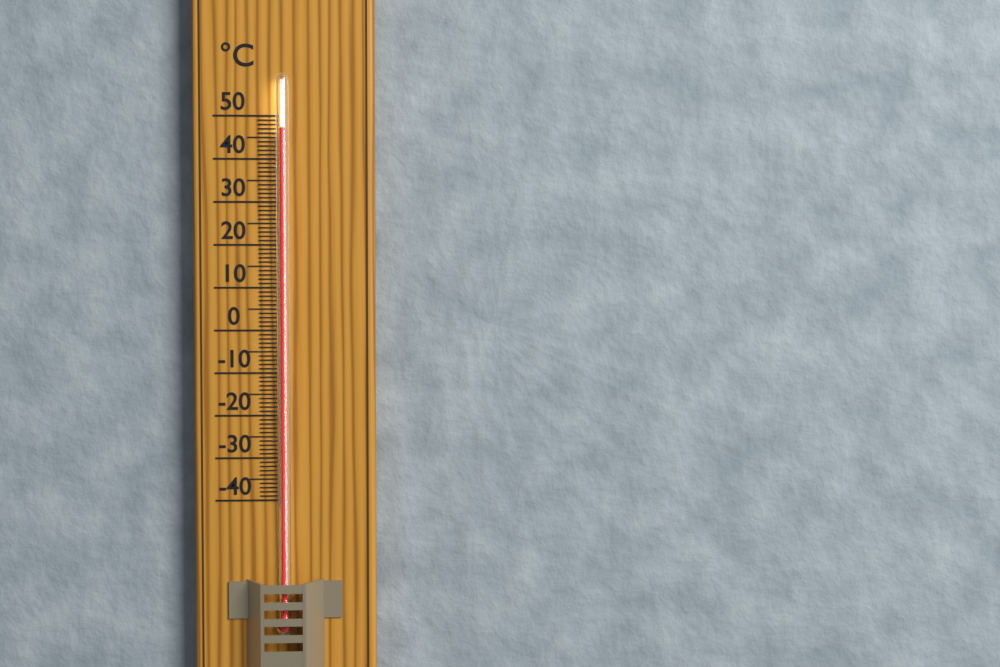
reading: 47 °C
